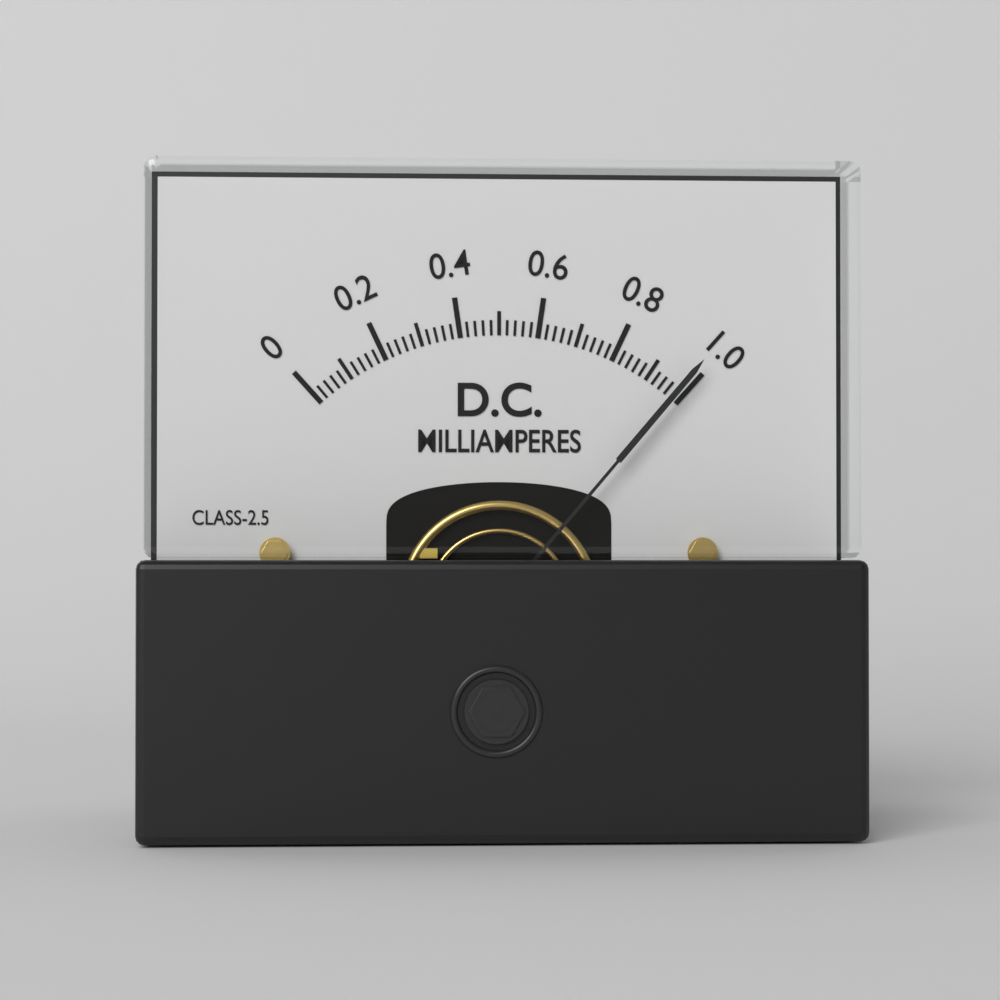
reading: 0.98 mA
